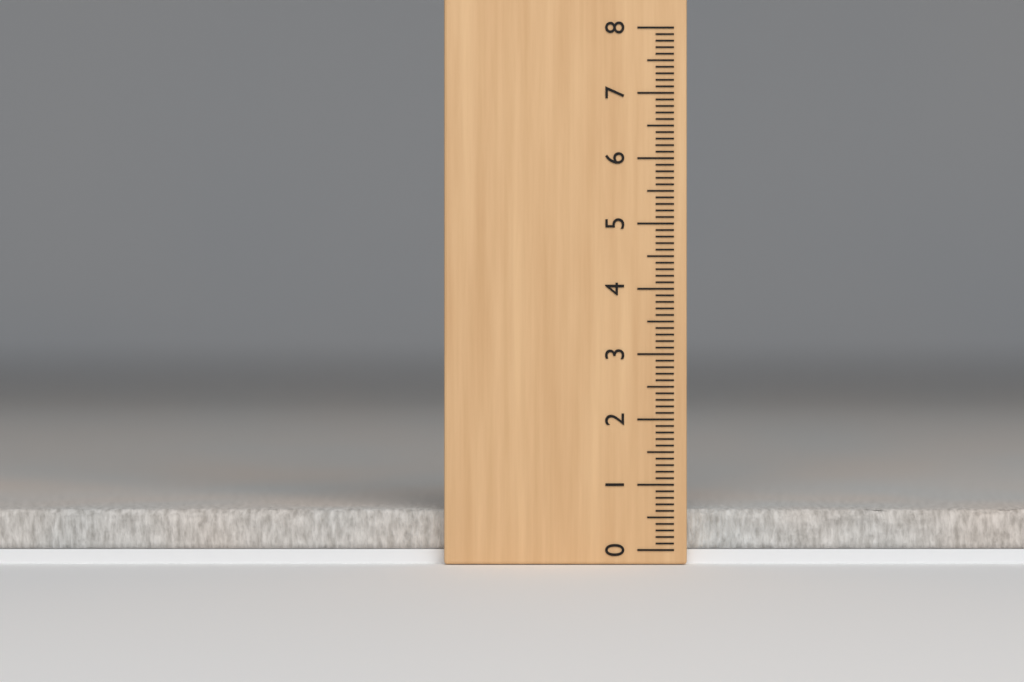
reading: 0.6 (no unit)
